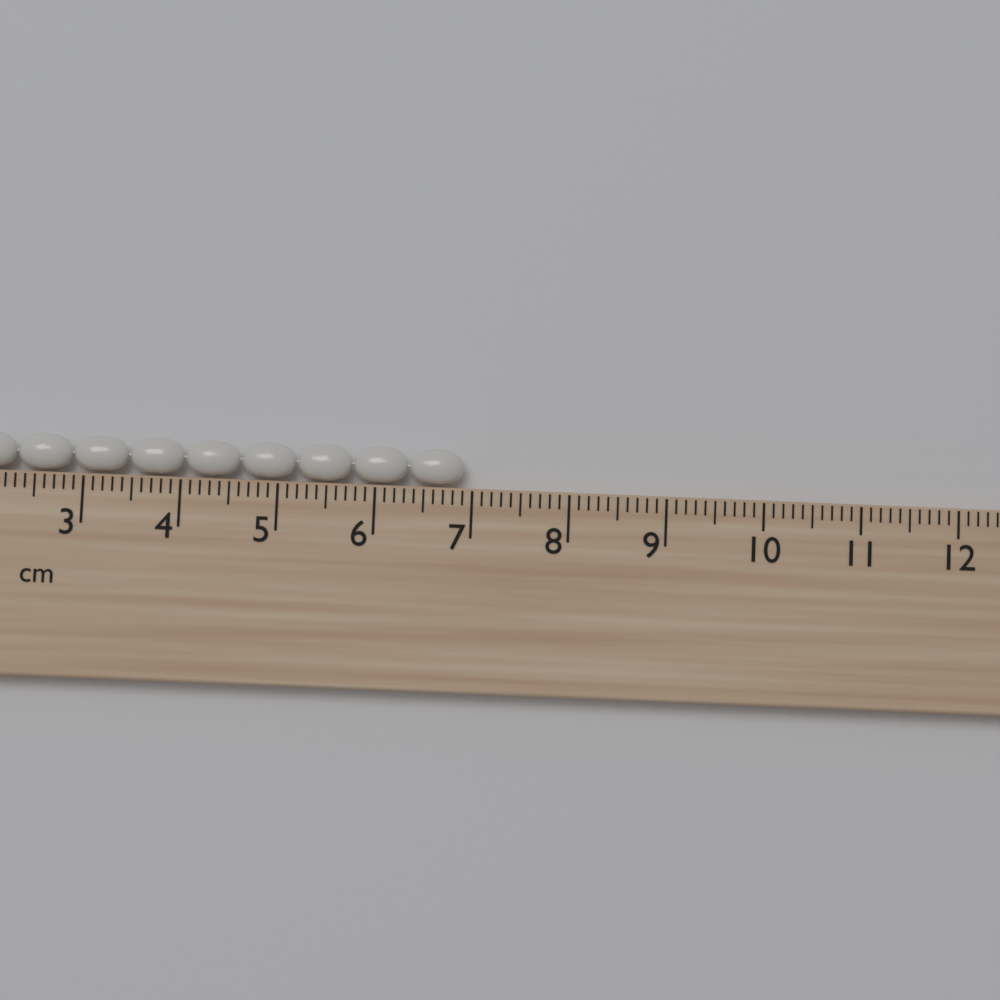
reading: 6.9 cm
